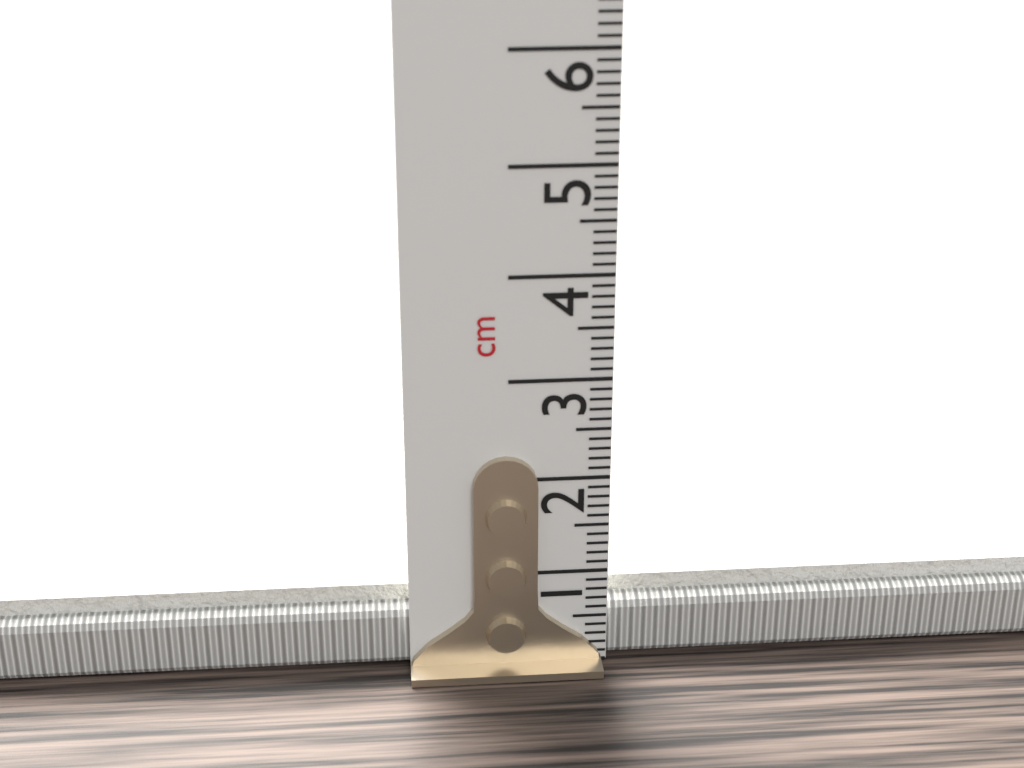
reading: 0.8 cm
